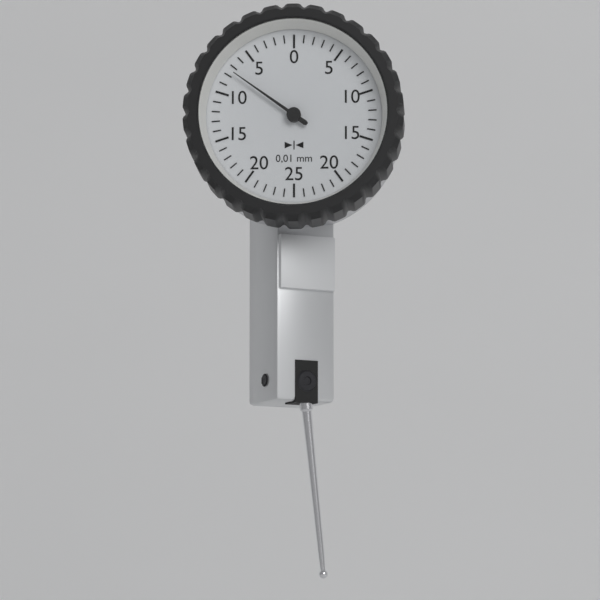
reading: 0.075 mm
